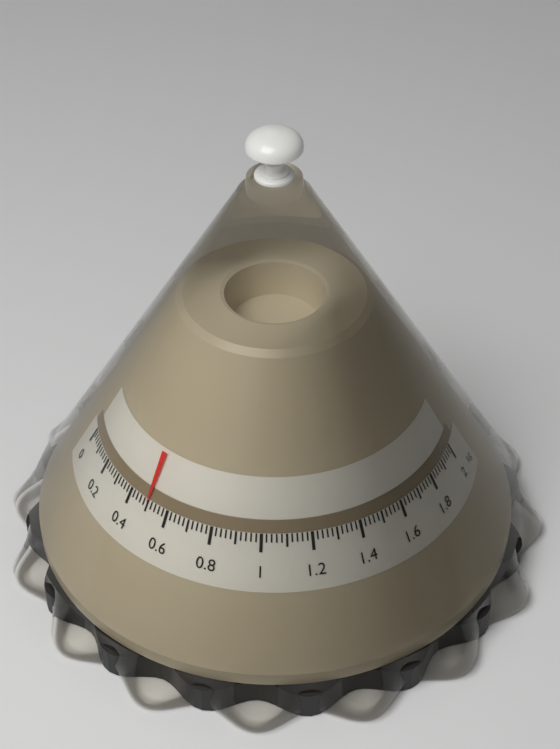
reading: 0.50 kg
